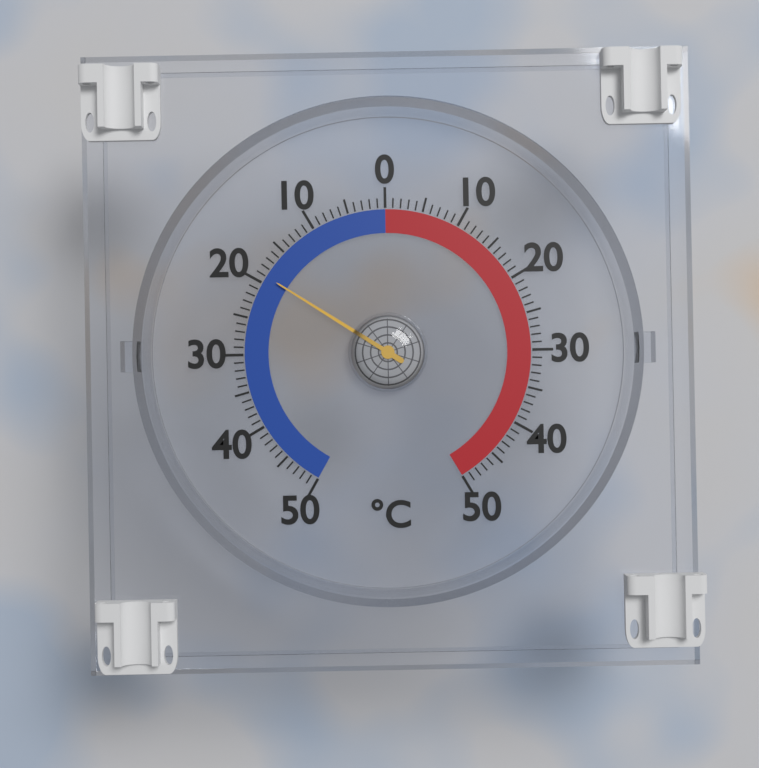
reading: -19 °C
